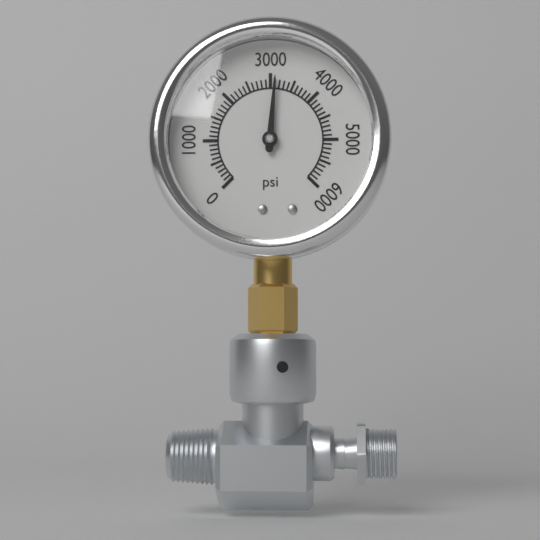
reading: 3100 psi
